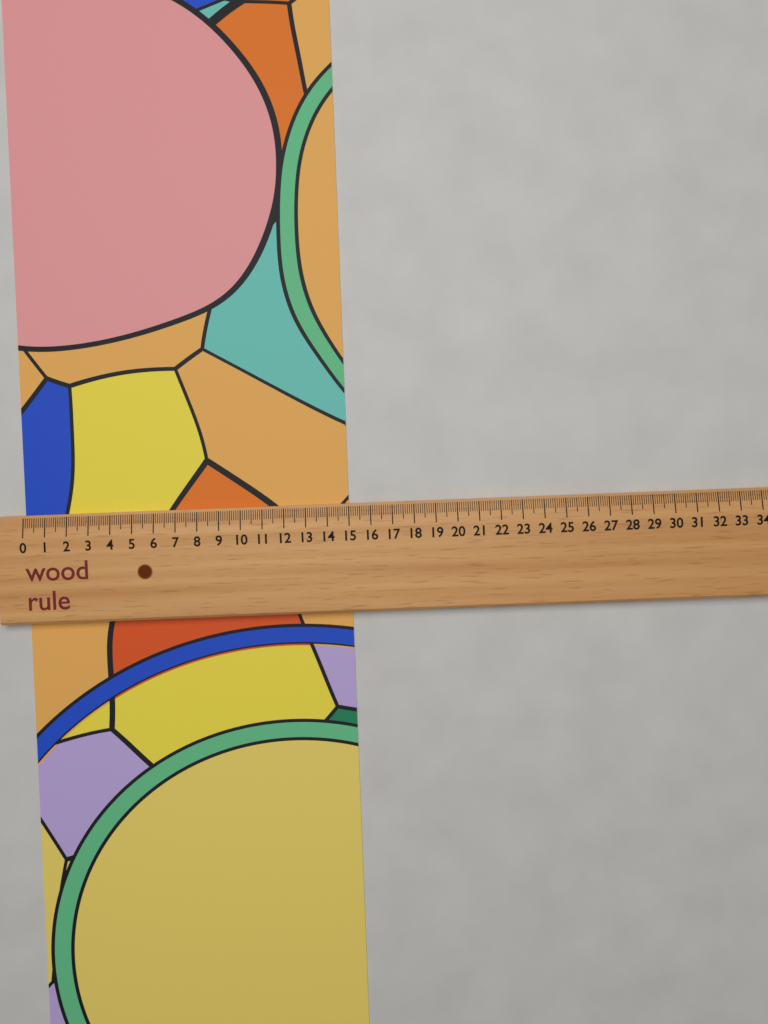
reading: 15.0 (no unit)
